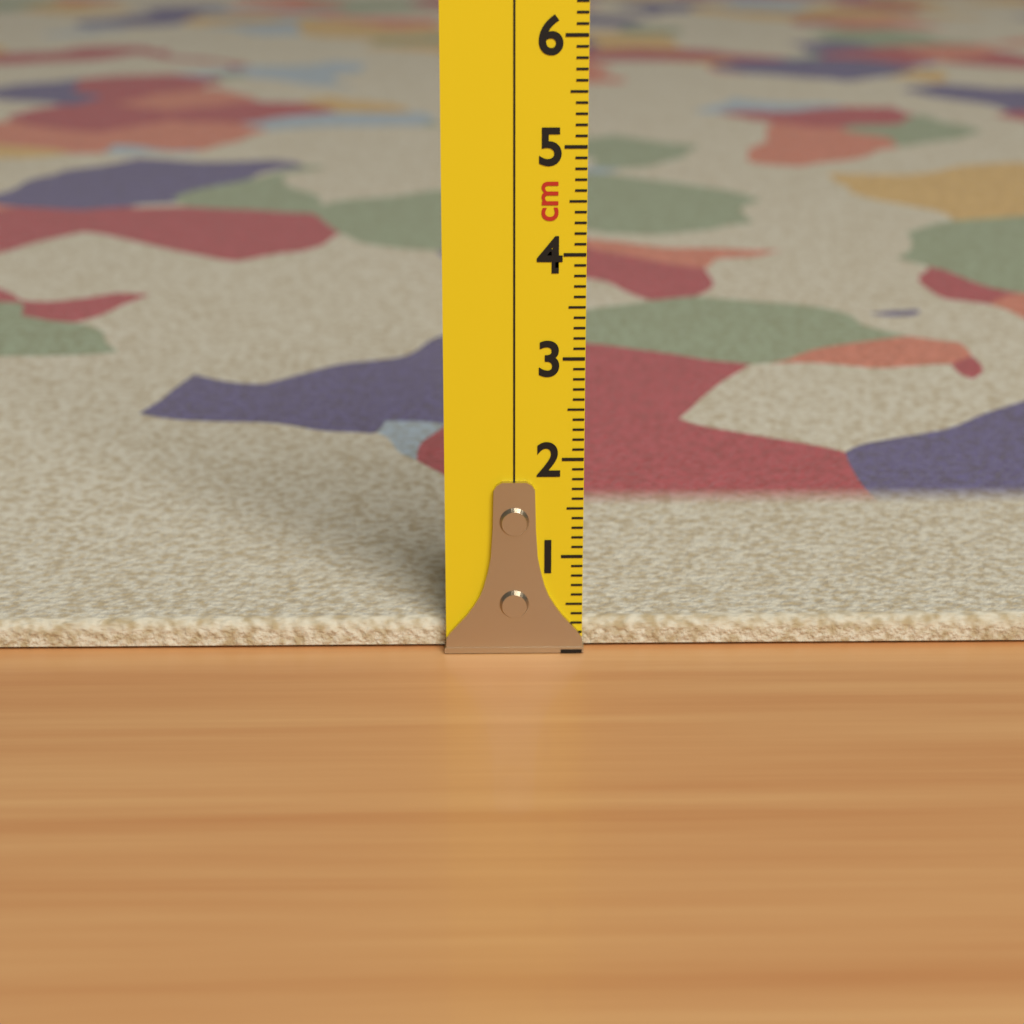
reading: 0.3 cm
